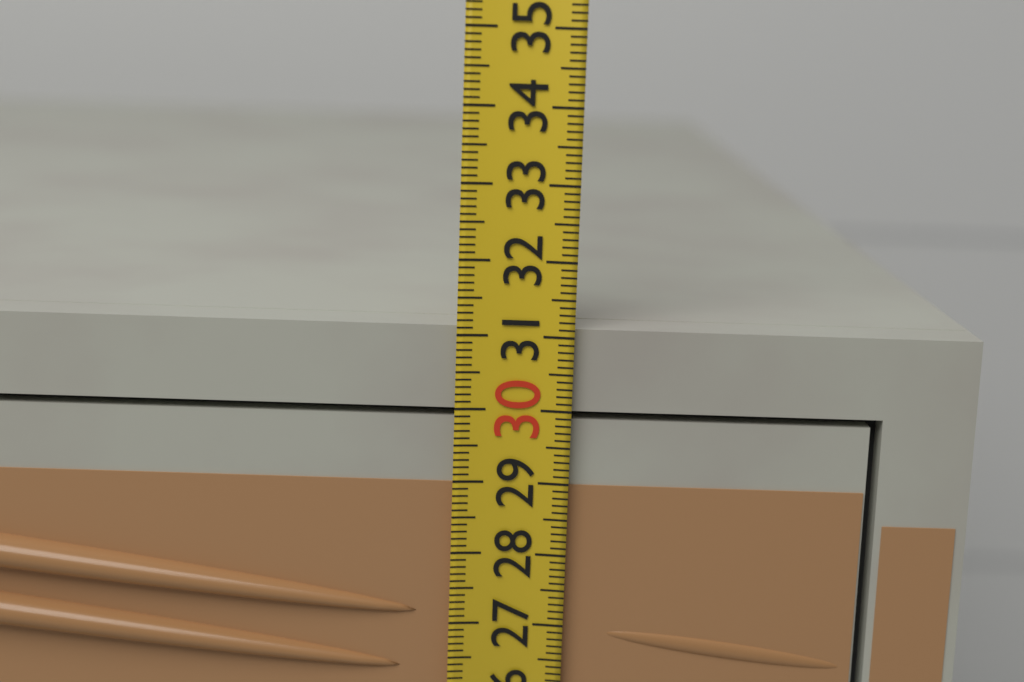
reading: 31.1 (no unit)
